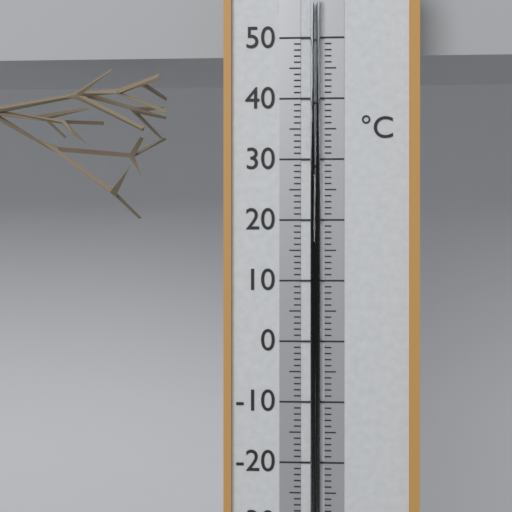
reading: 16 °C
